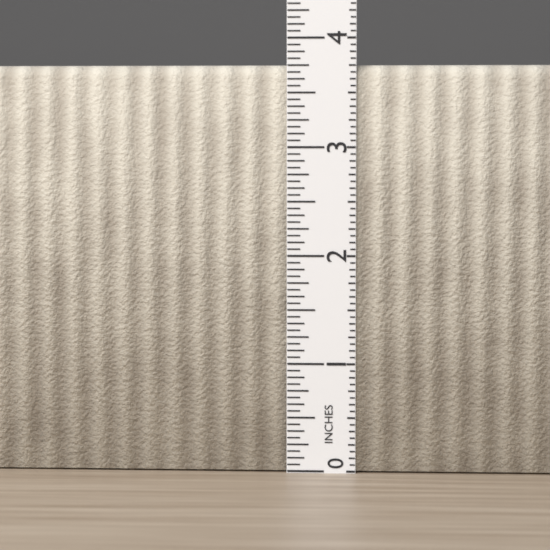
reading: 3.7500 in
